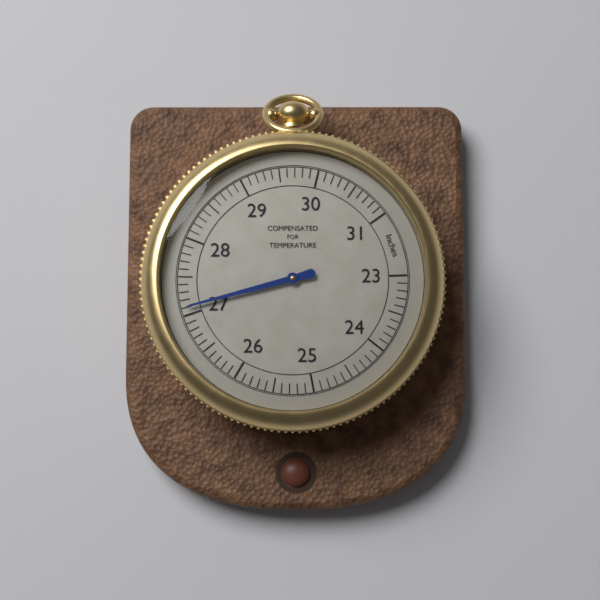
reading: 27.1 inches
